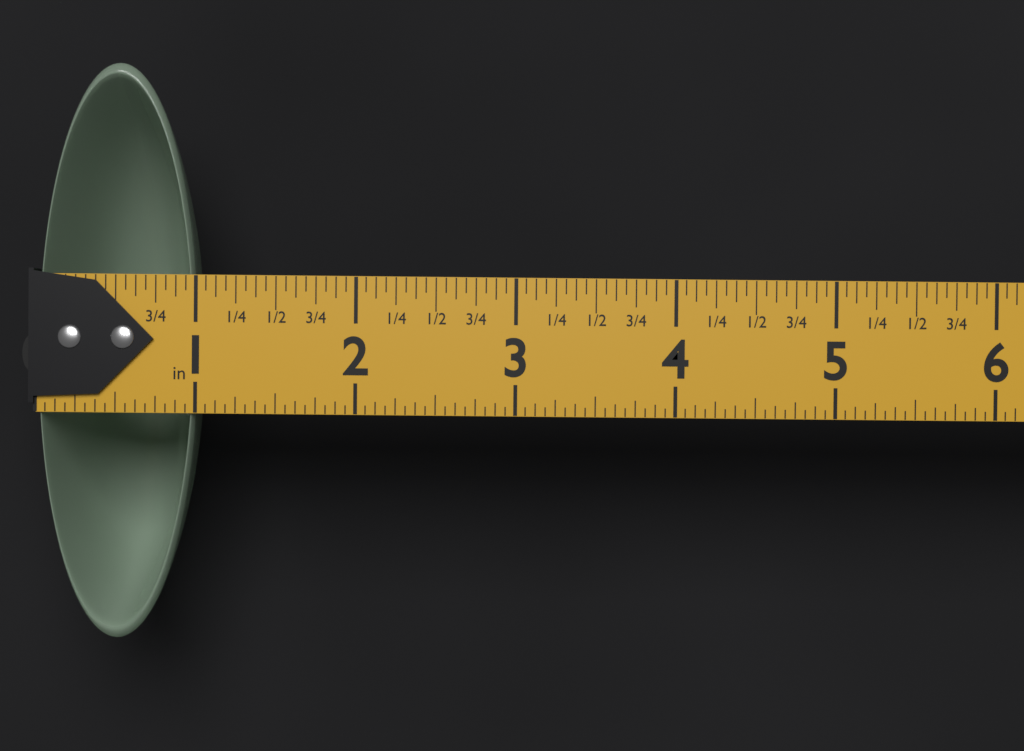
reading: 1.0000 in
